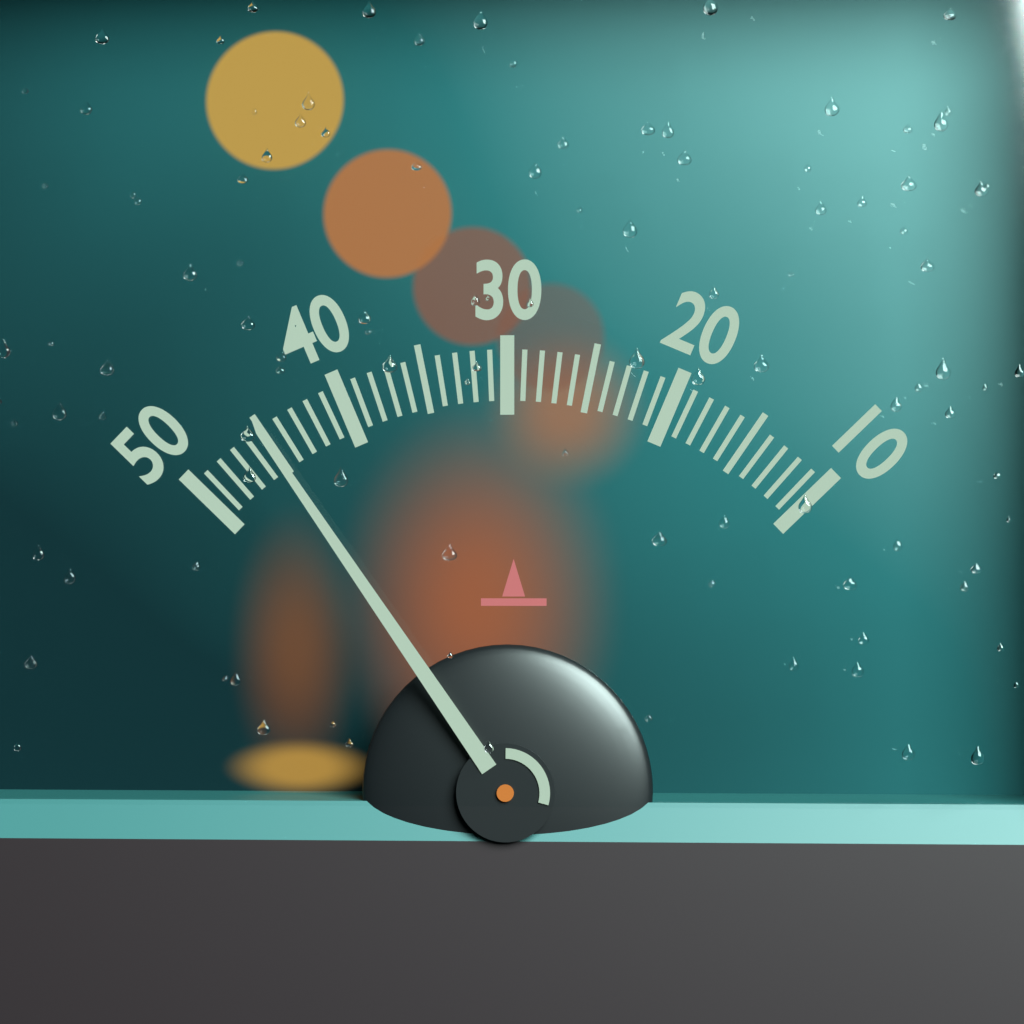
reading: 45 (no unit)
